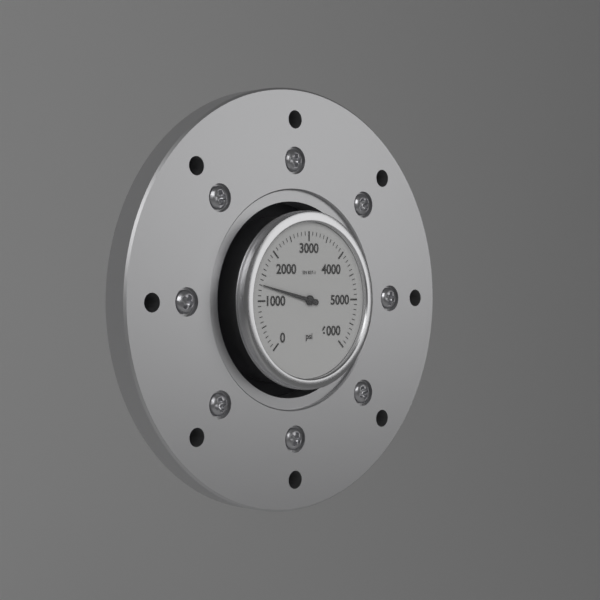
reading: 1300 psi
